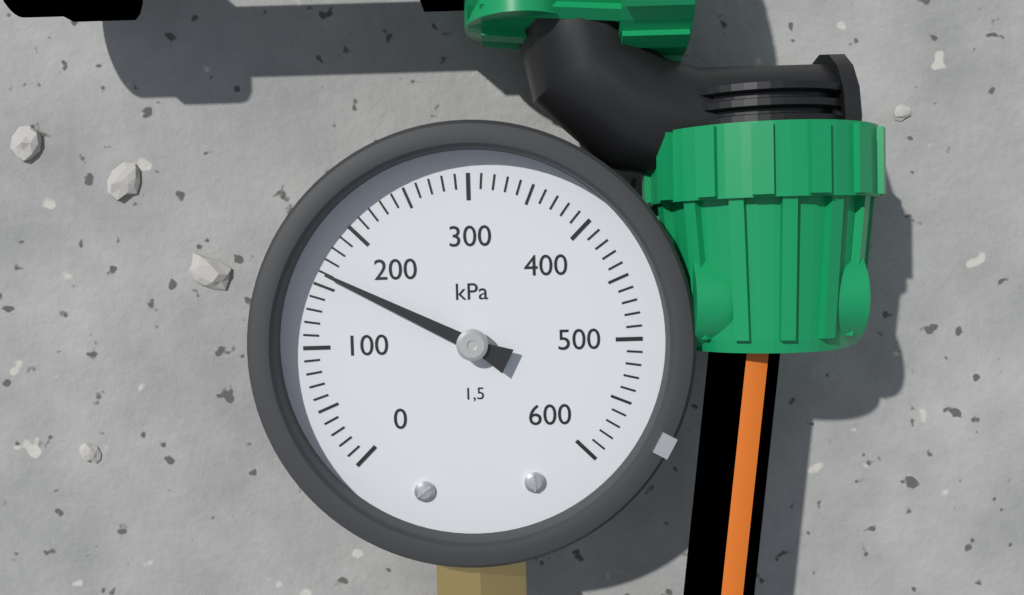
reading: 160 kPa
